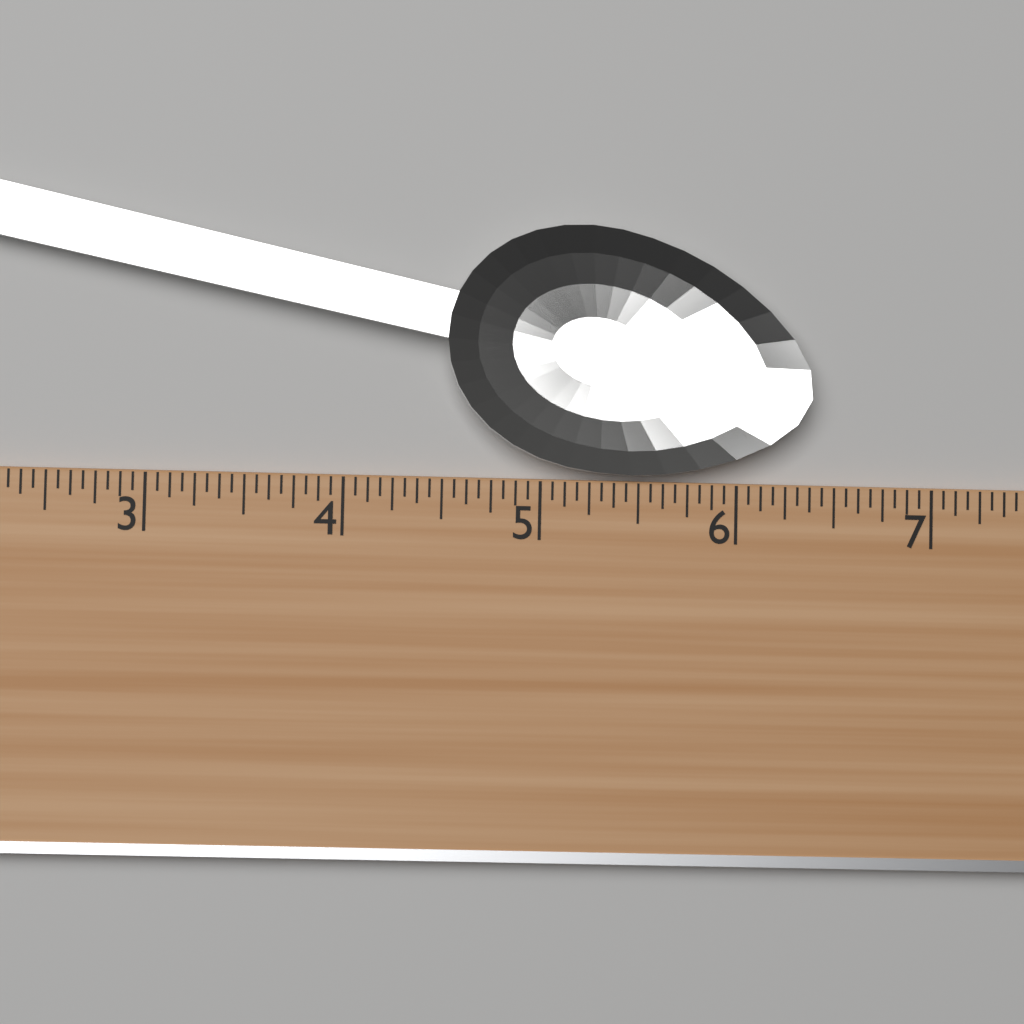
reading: 6.3750 (no unit)
